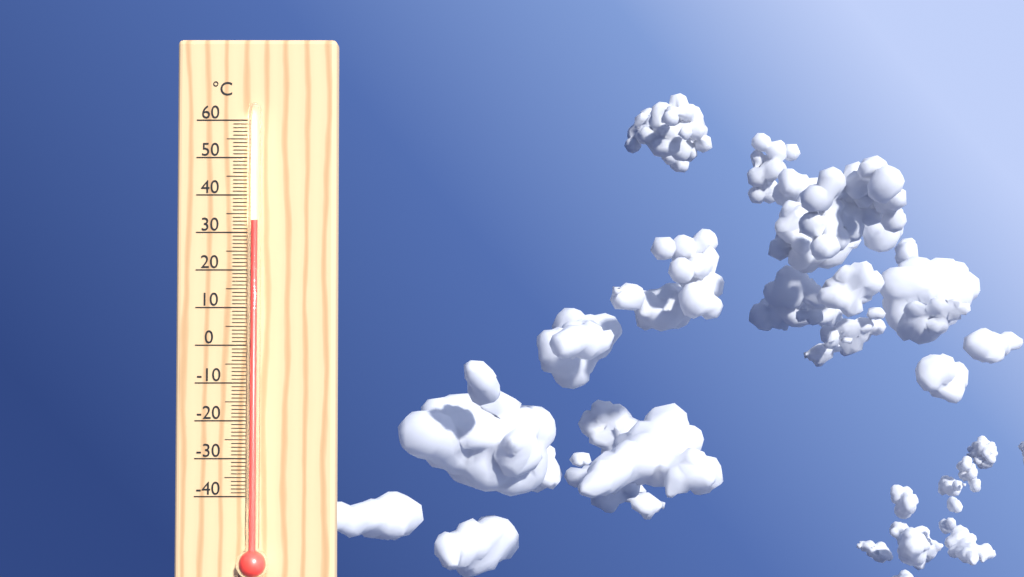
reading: 33 °C
